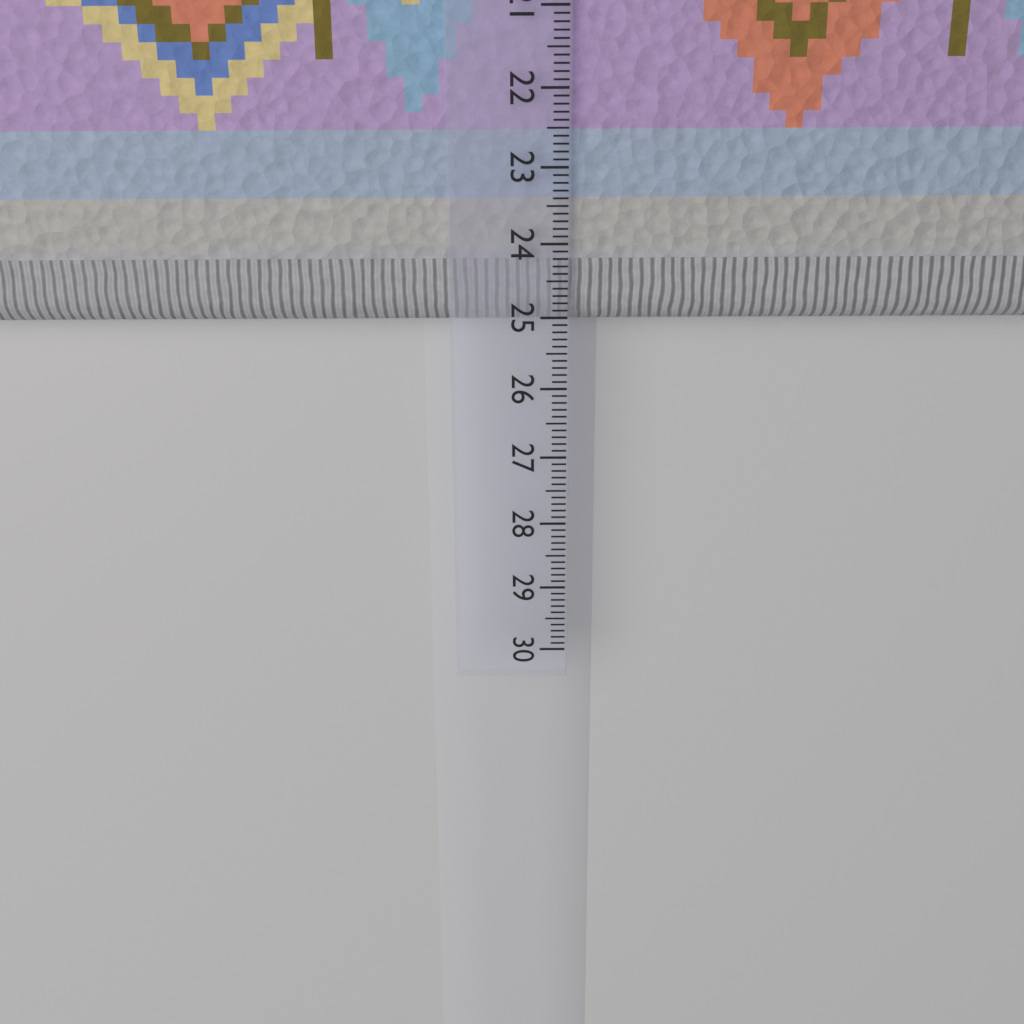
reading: 25.2 cm
